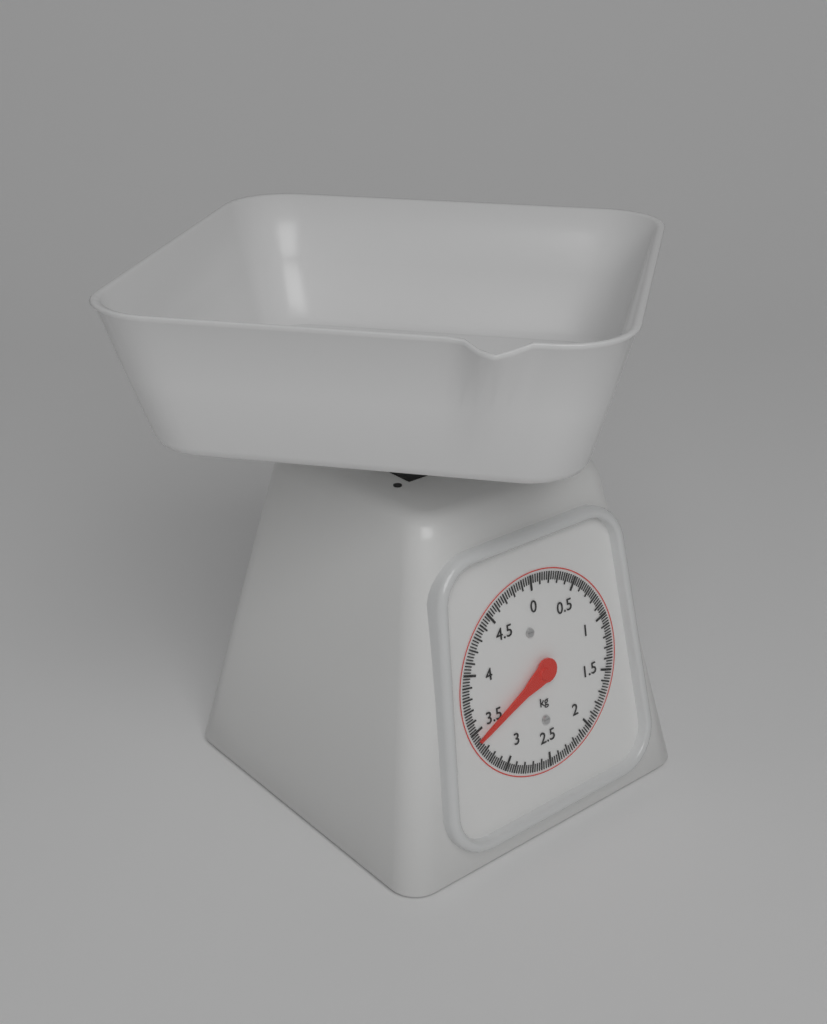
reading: 3.425 kg
